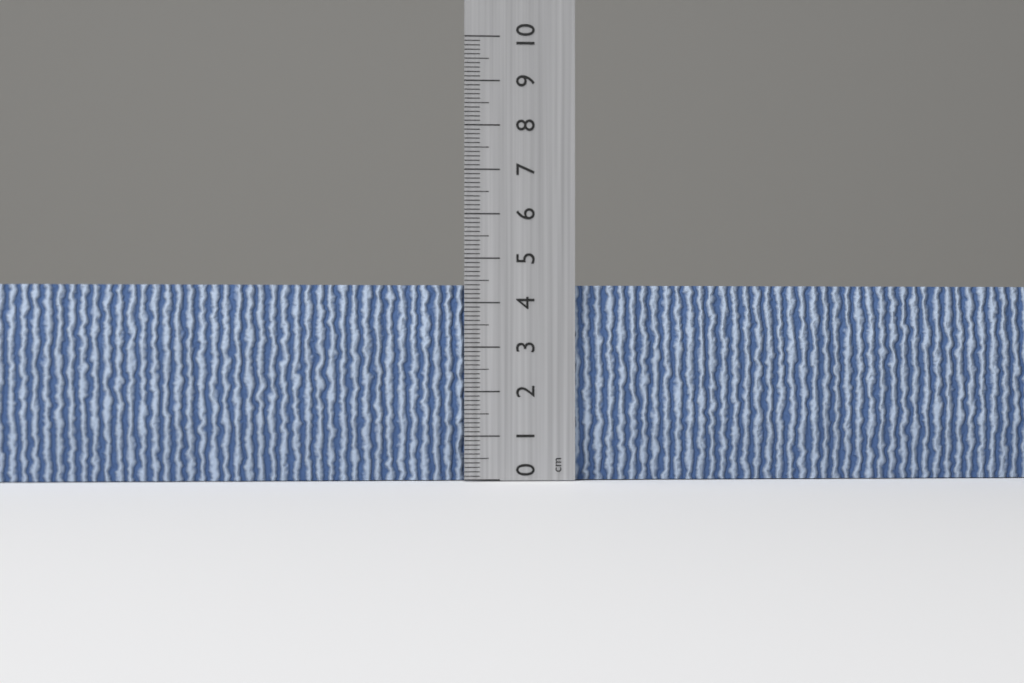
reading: 4.4 cm
